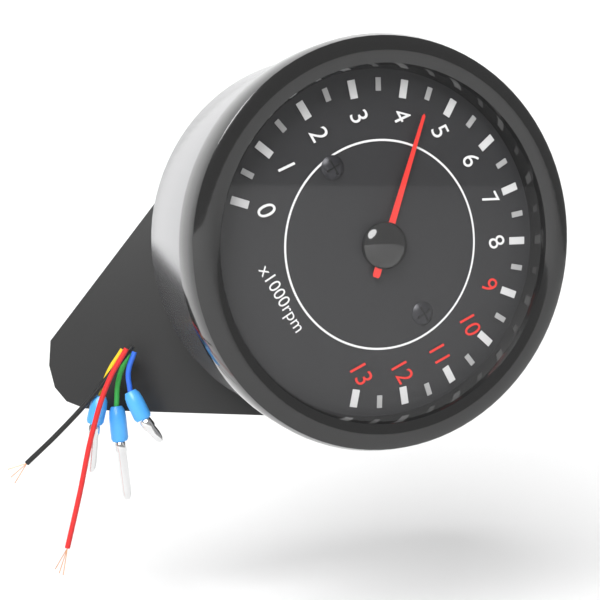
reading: 4.5 x1000rpm
